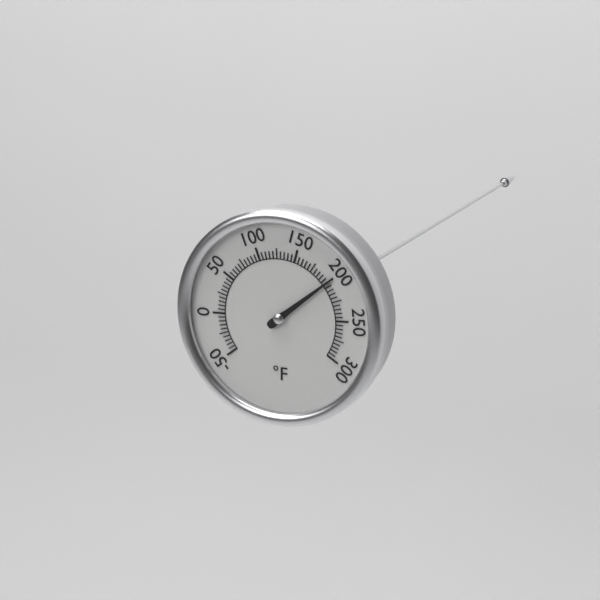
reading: 200 °F
